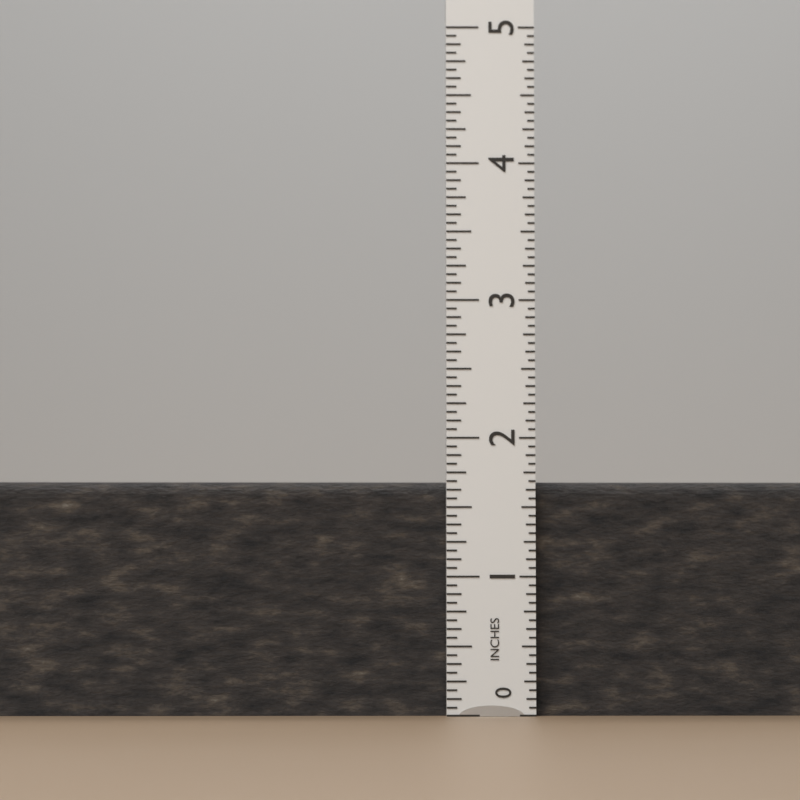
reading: 1.6875 in
